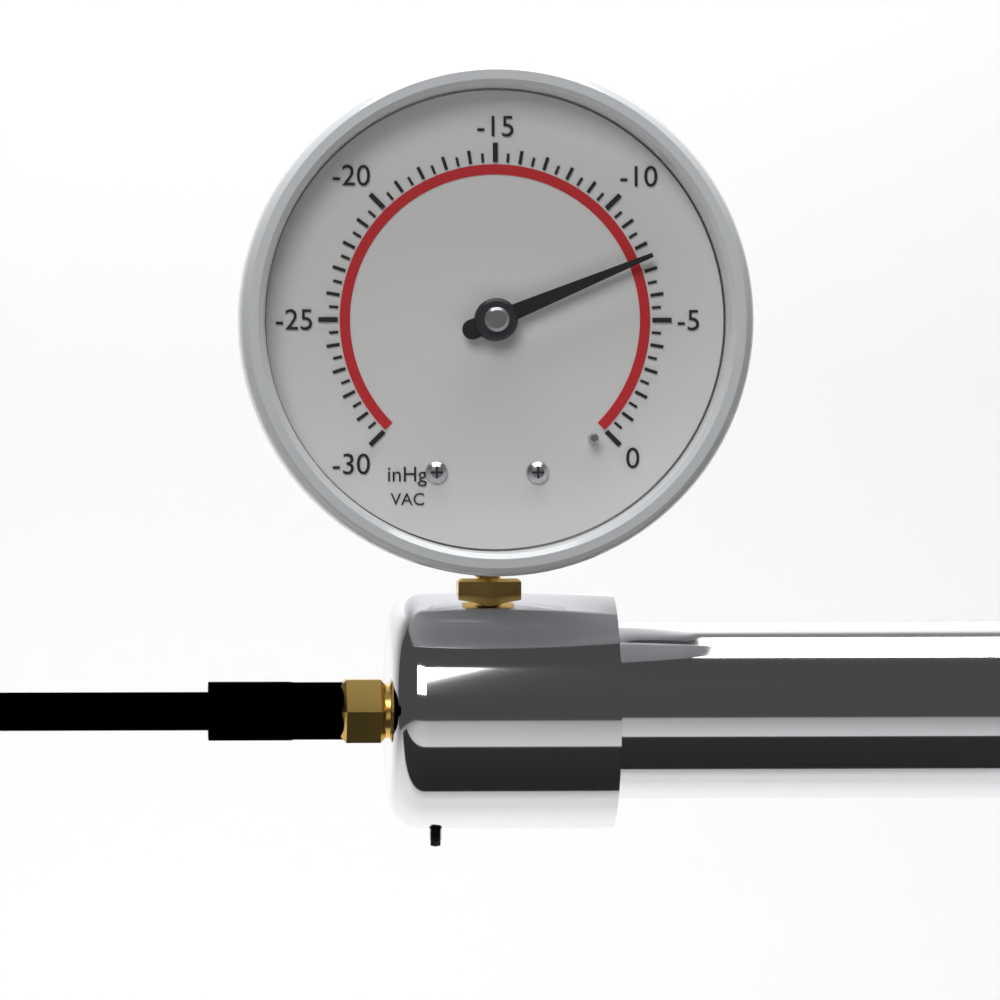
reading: -7.5 inHg
